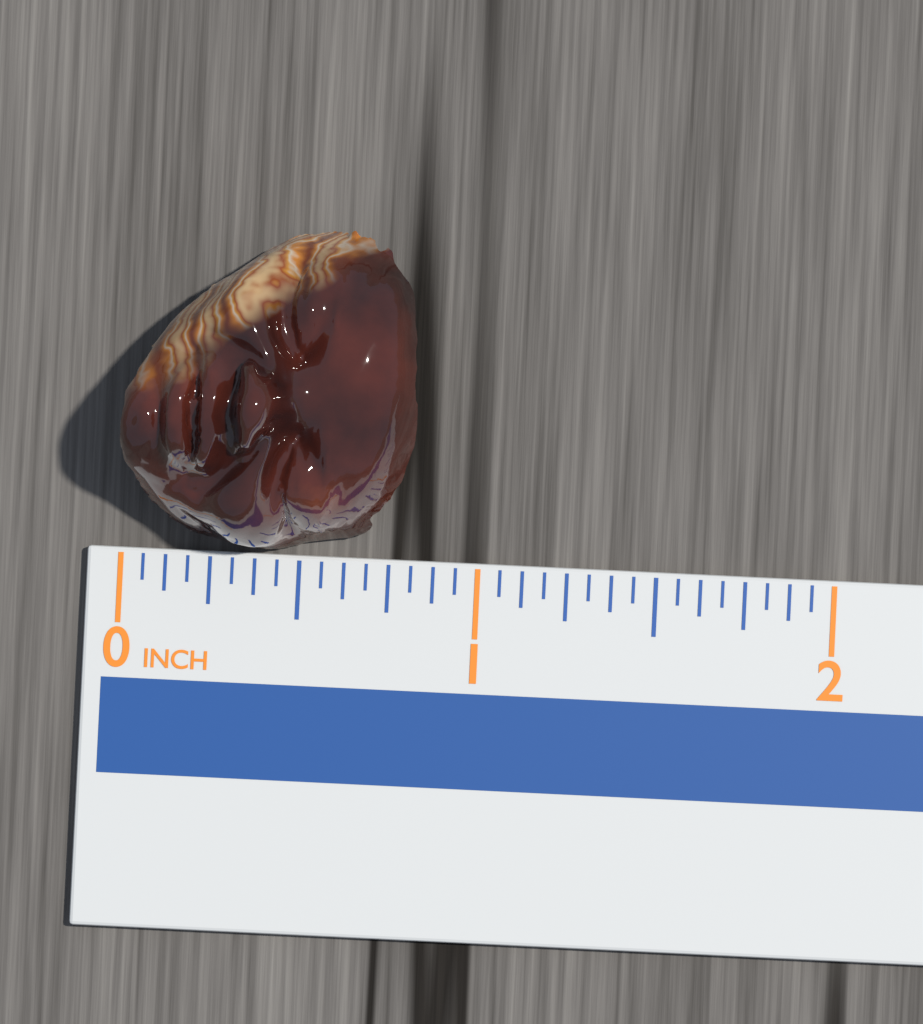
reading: 0.8125 in
